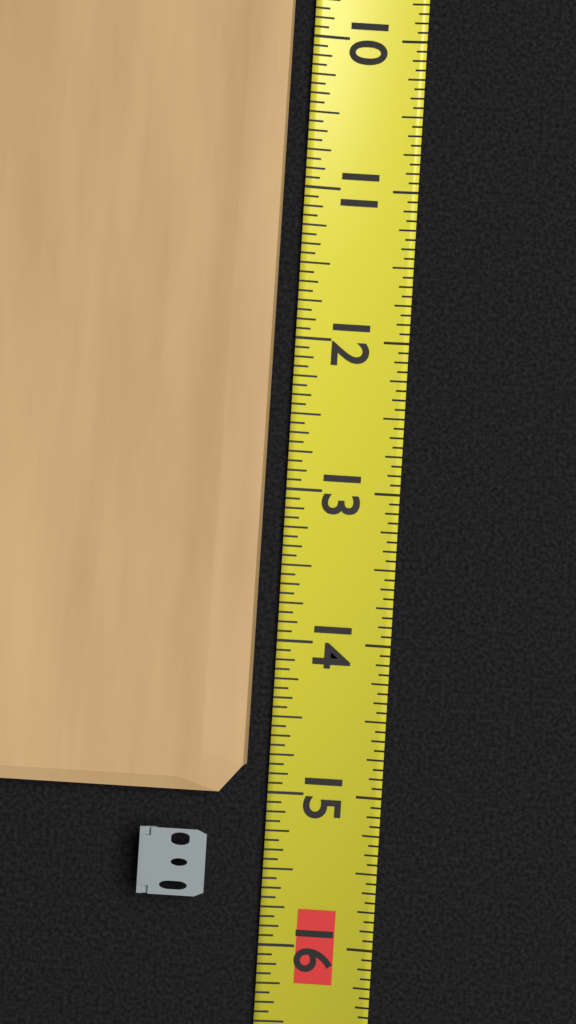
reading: 15.0000 (no unit)
